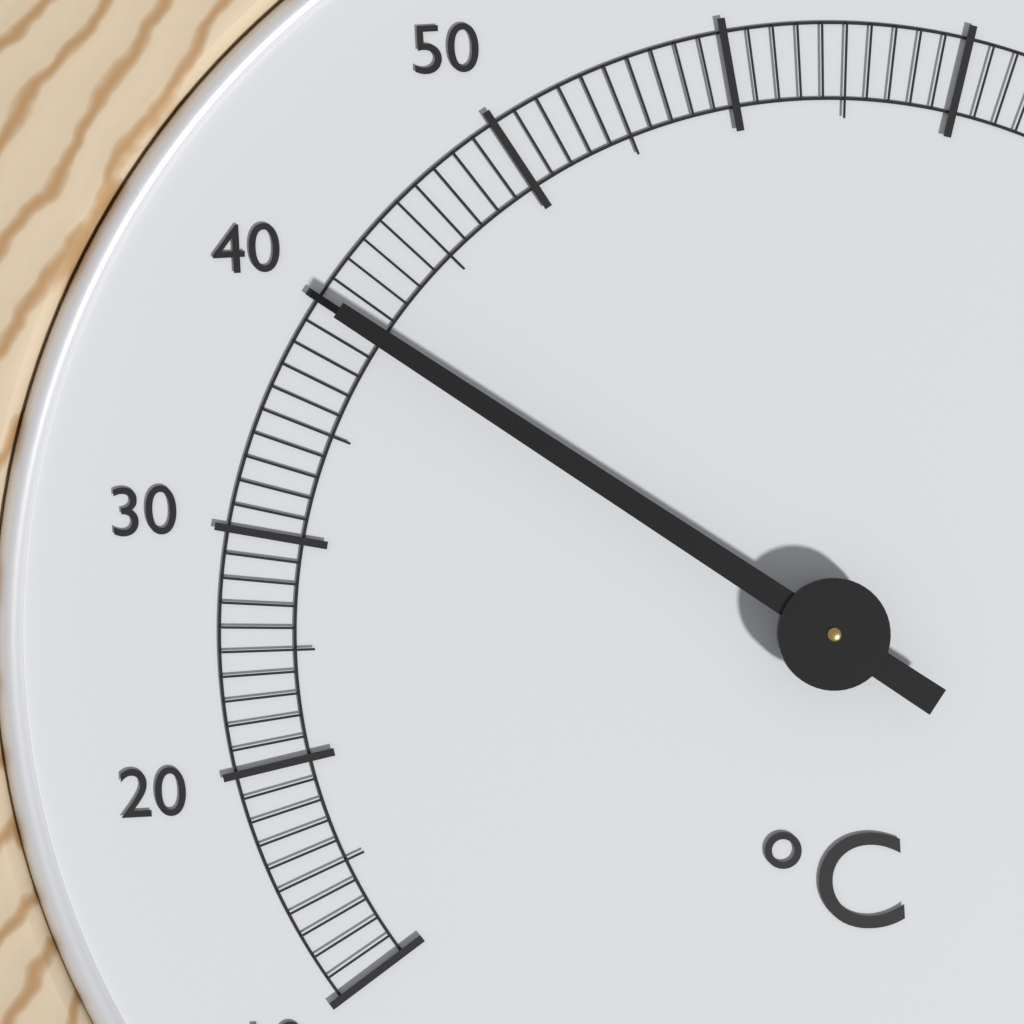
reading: 40 °C
